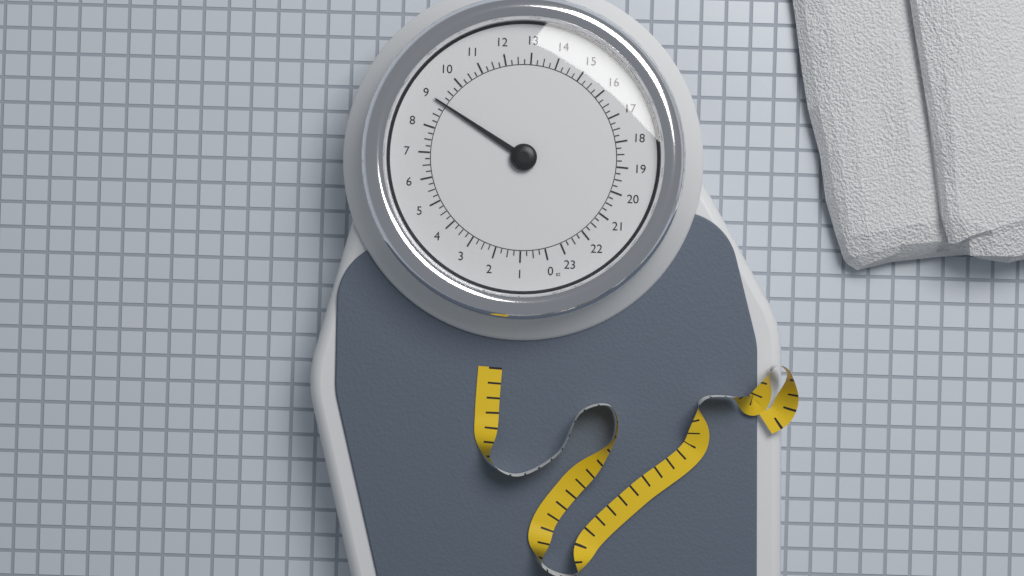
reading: 9.00 st
